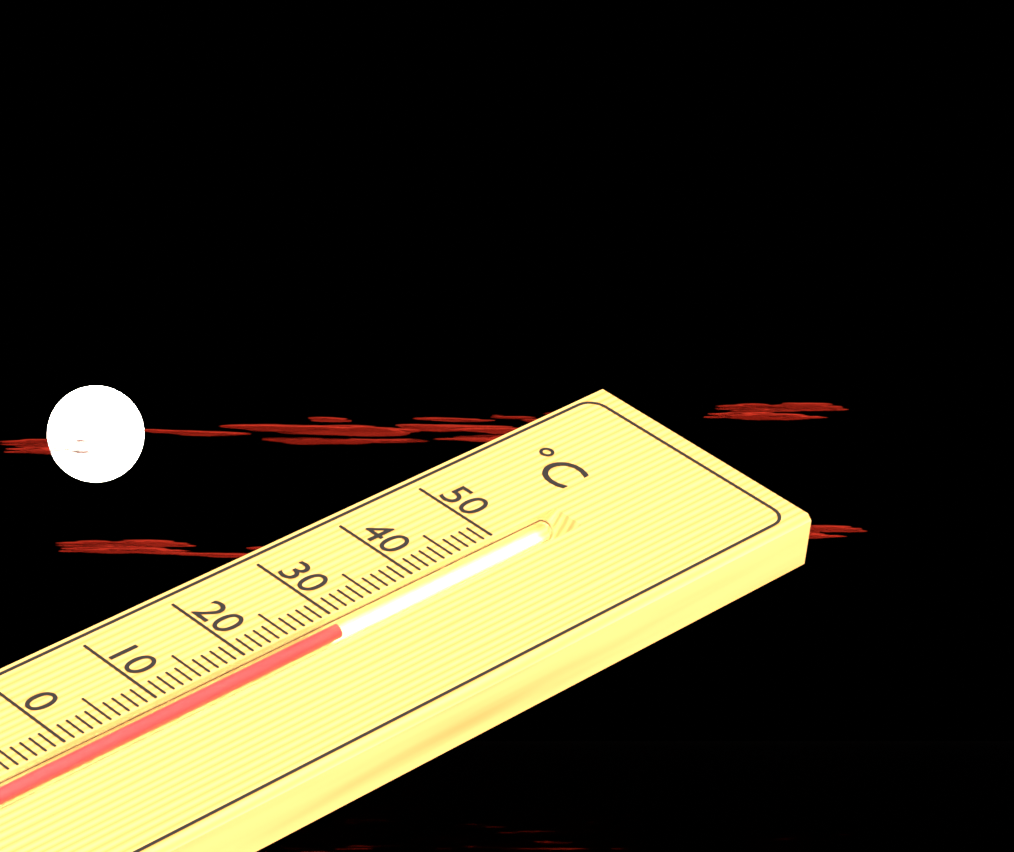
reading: 29 °C
